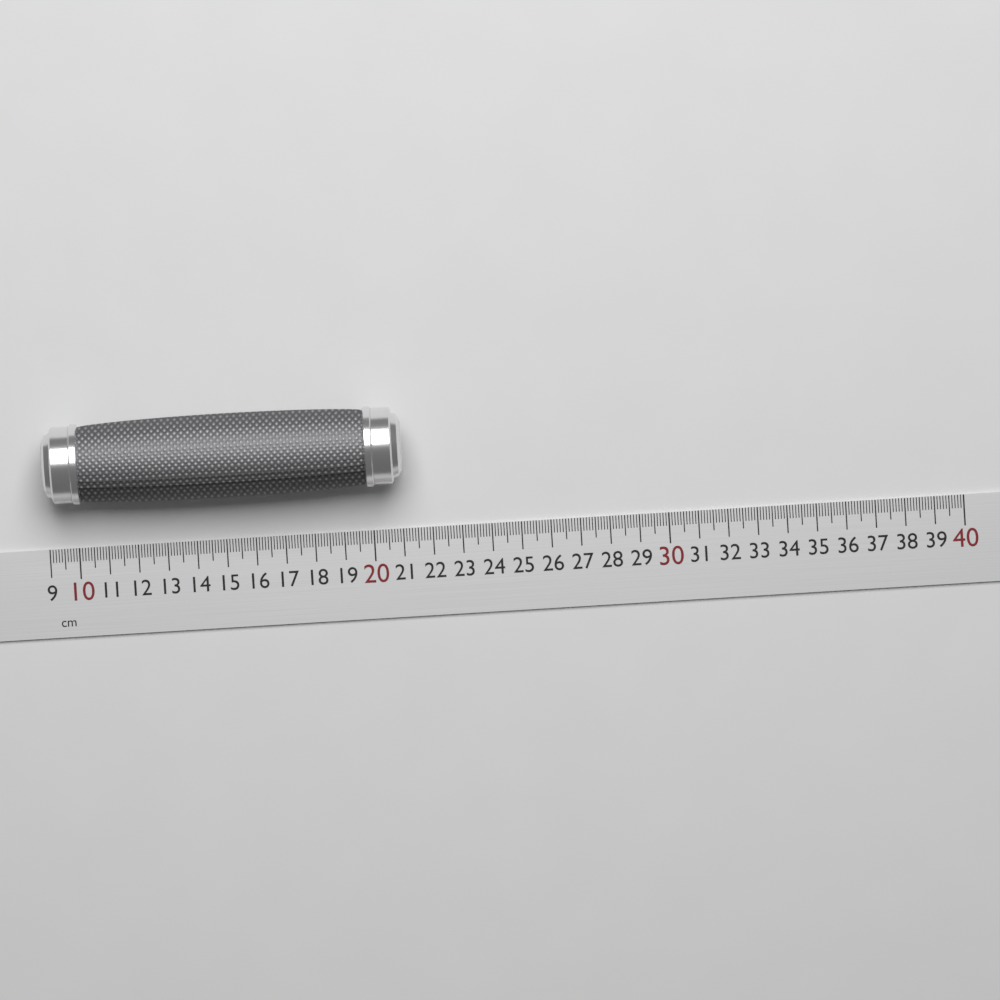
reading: 21.1 cm
